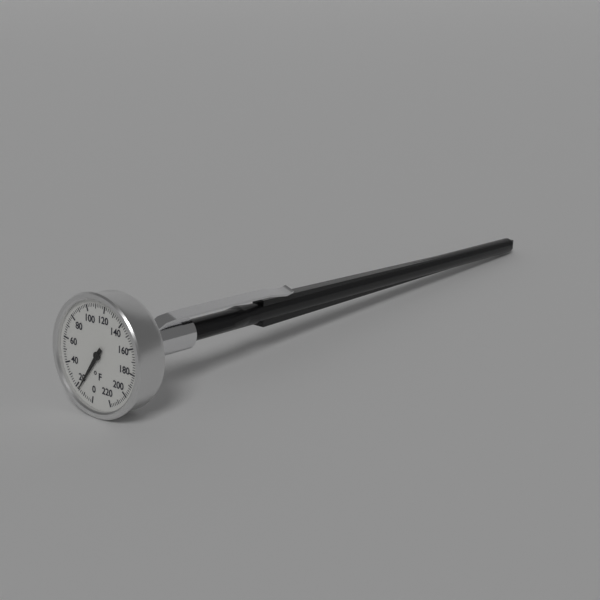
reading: 16 °F
